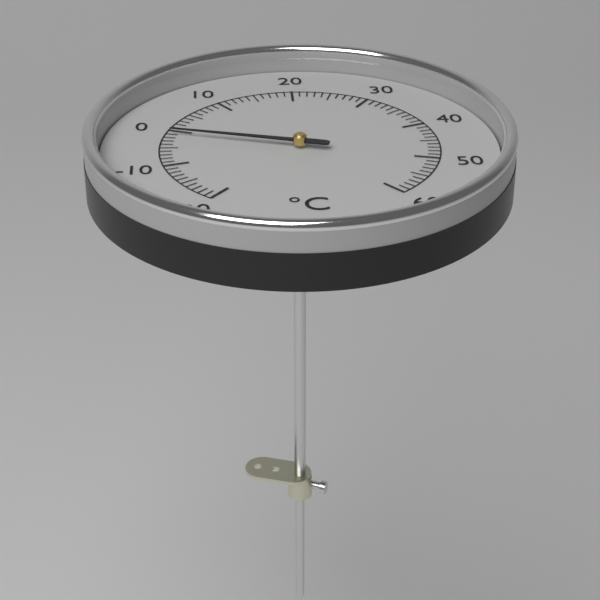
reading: -1 °C
